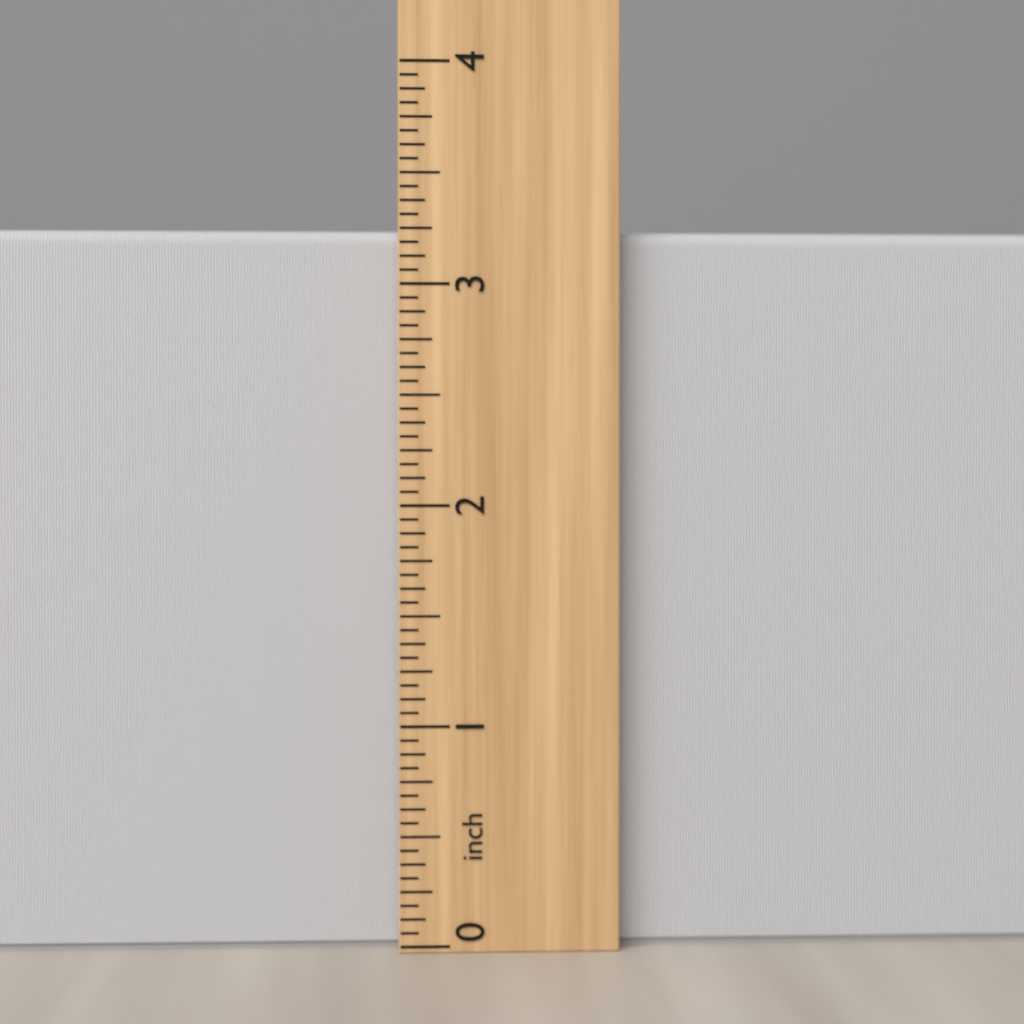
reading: 3.2500 inch
